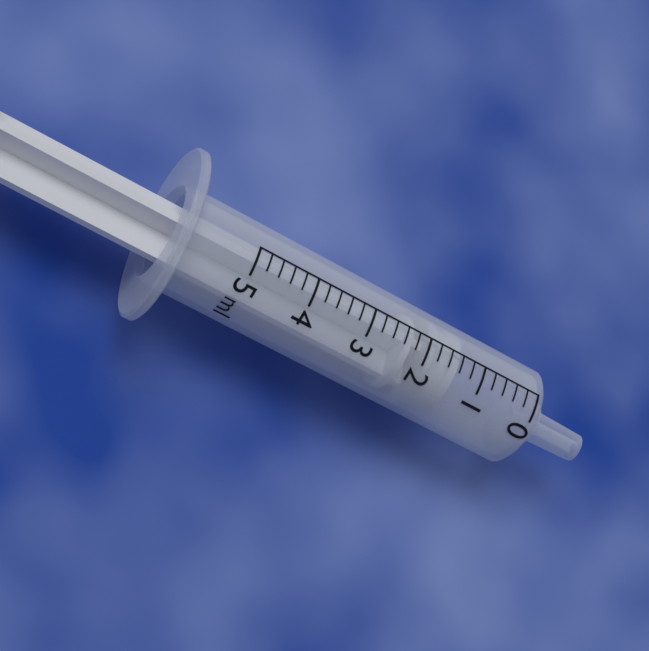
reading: 1.4 ml
